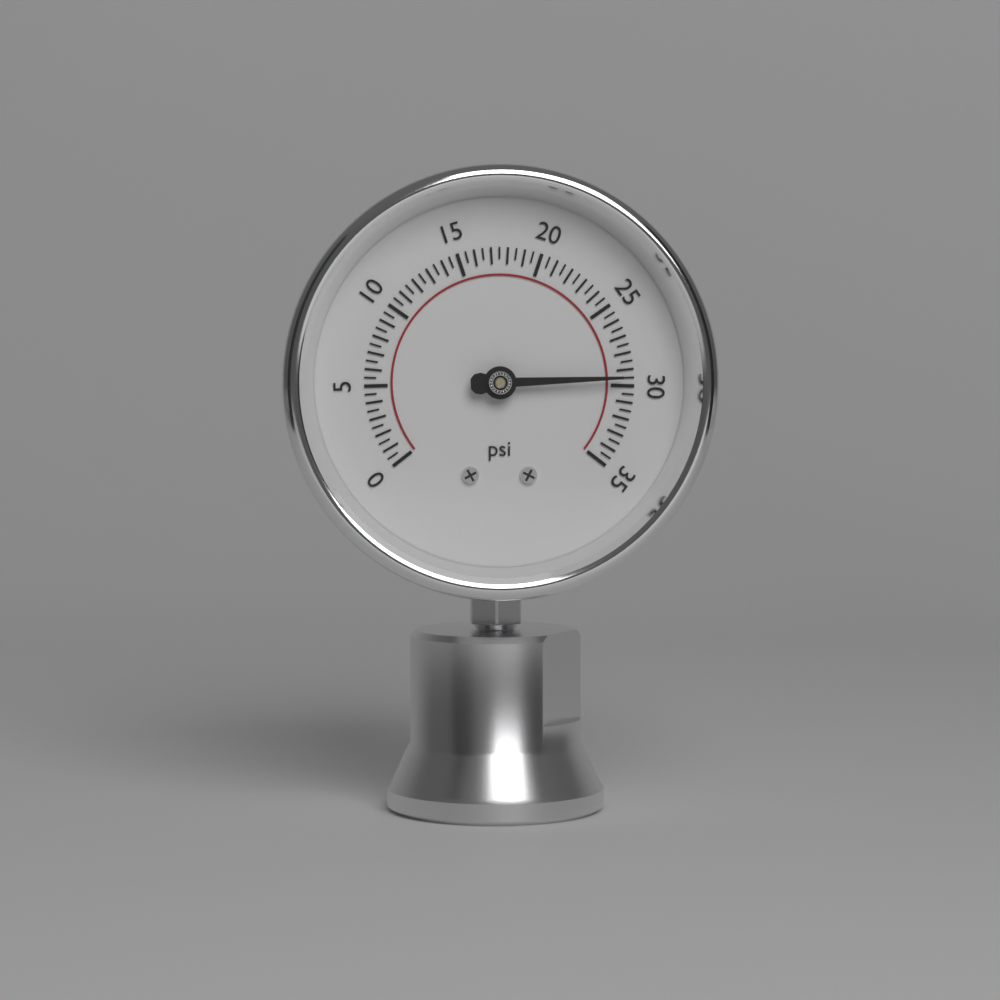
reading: 29.5 psi
